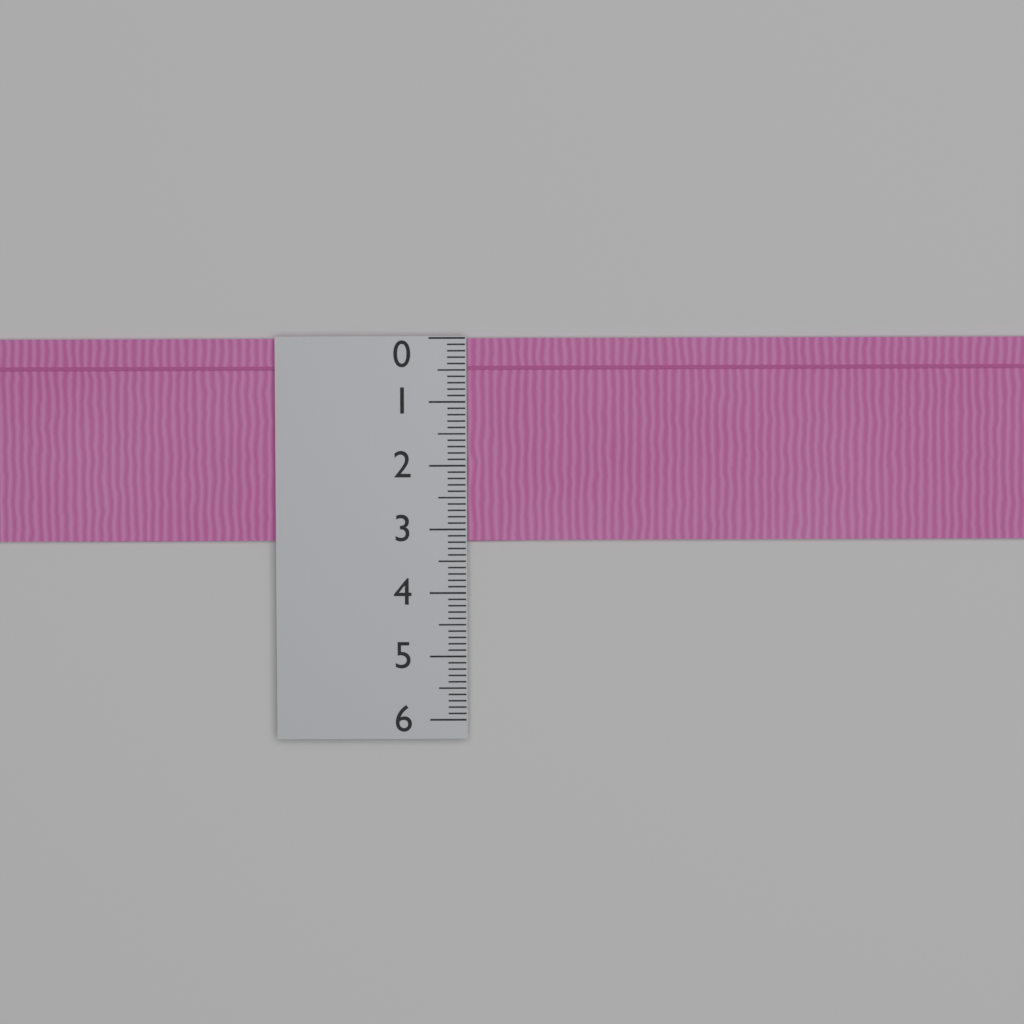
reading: 3.2 (no unit)
